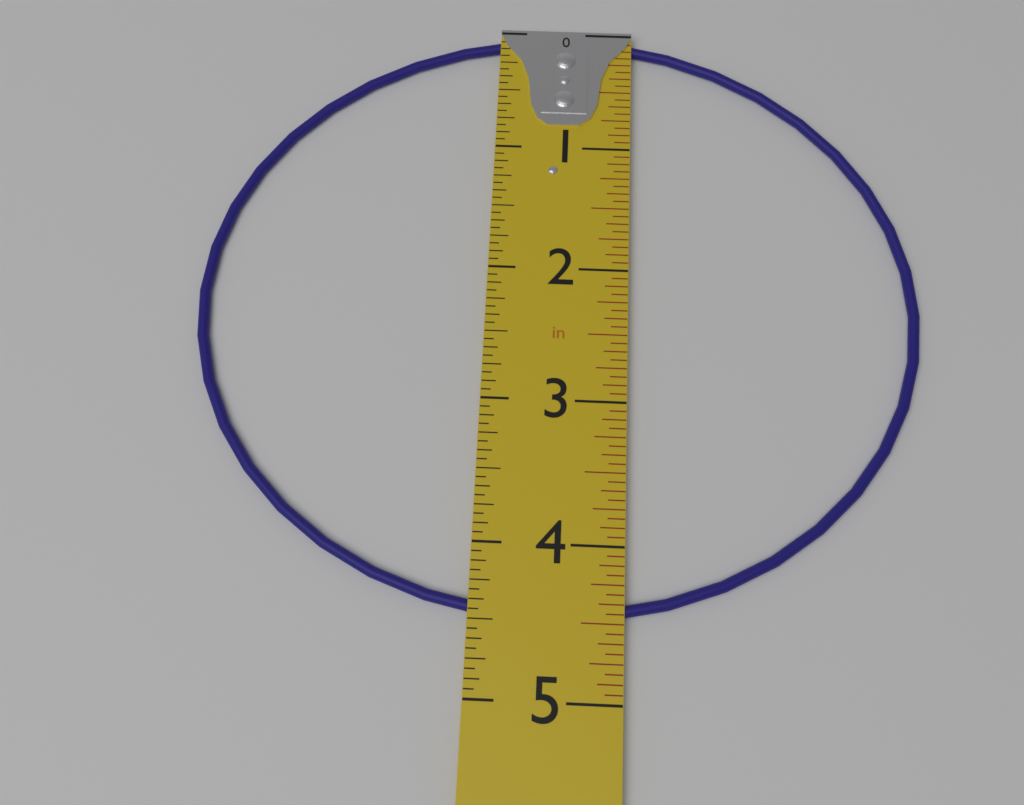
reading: 4.5000 in
